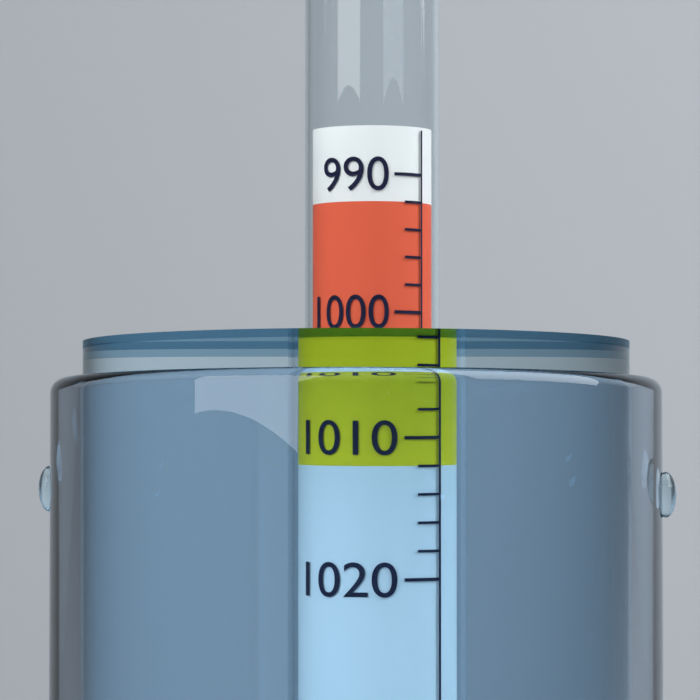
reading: 1002 (no unit)
